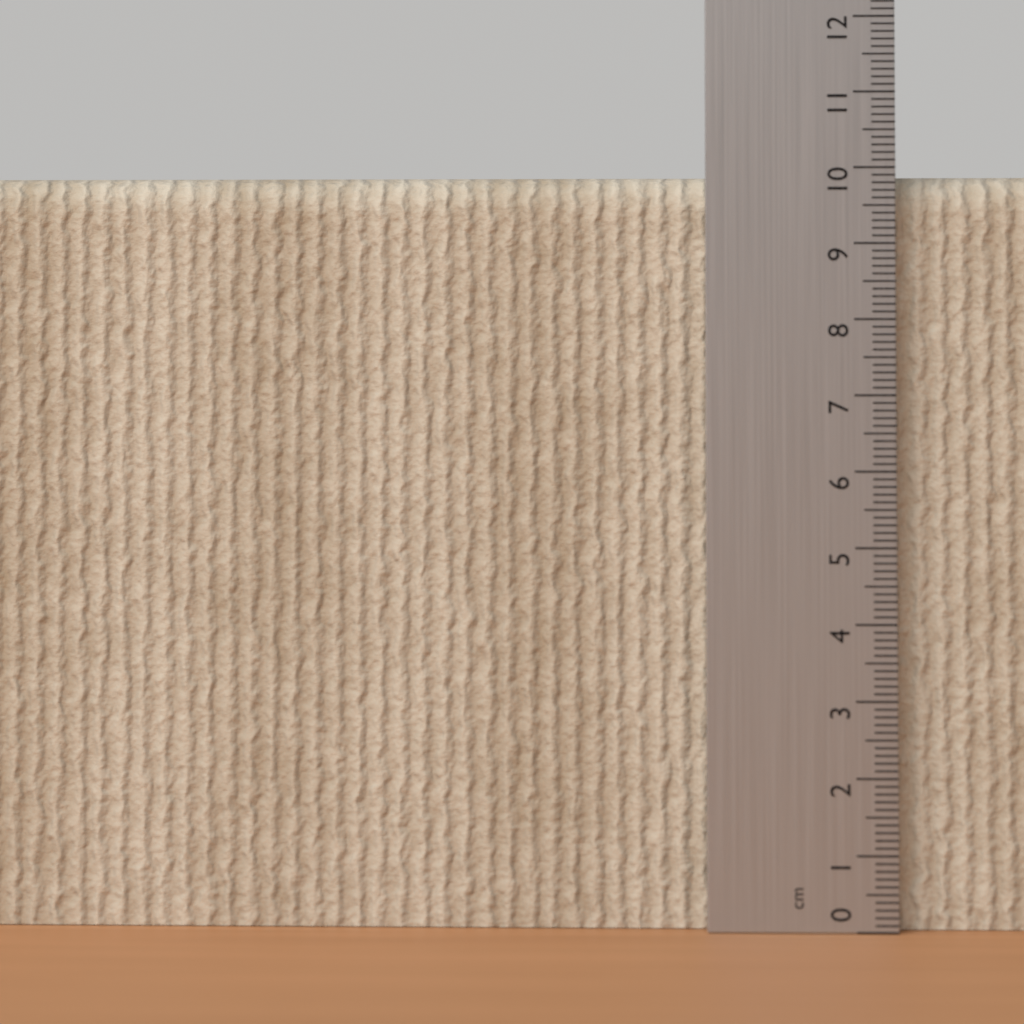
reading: 9.9 cm
